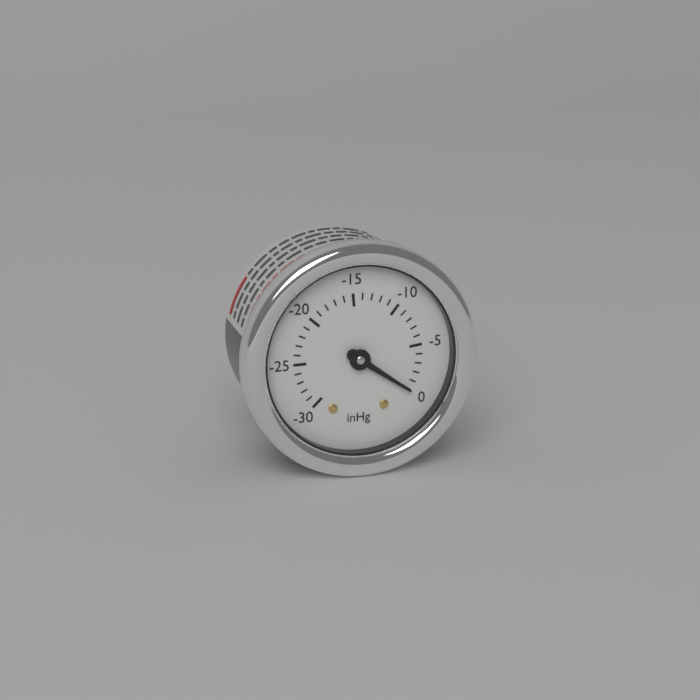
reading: 0 inHg
